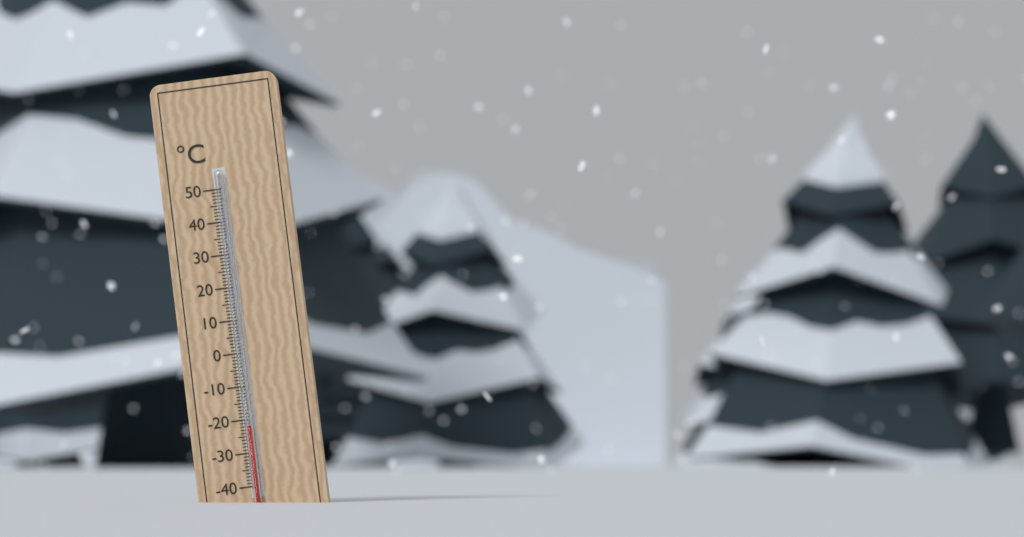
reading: -22 °C
